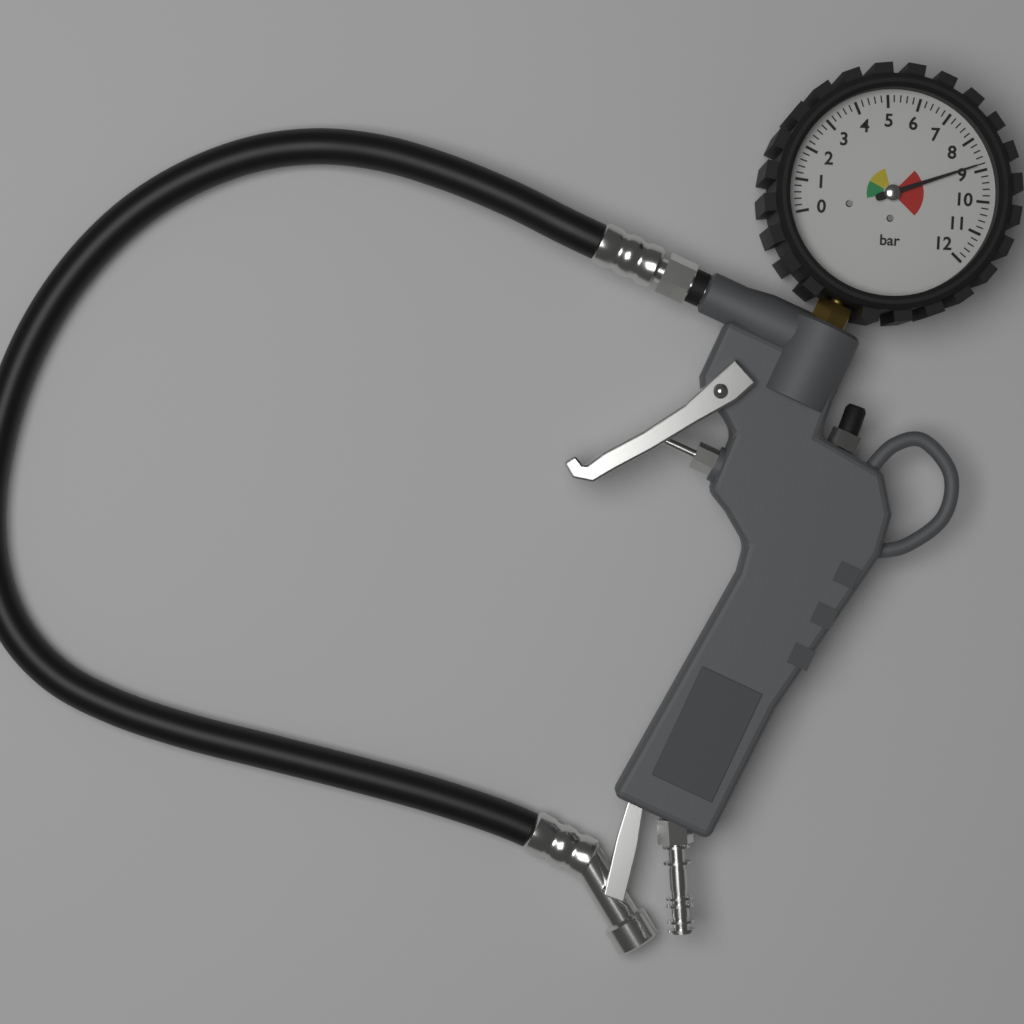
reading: 8.8 bar
